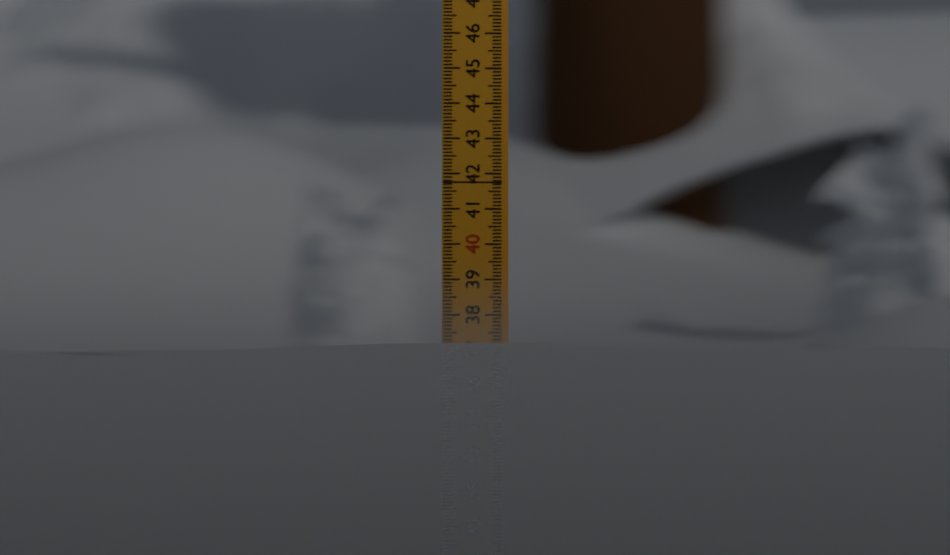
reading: 37.2 (no unit)
